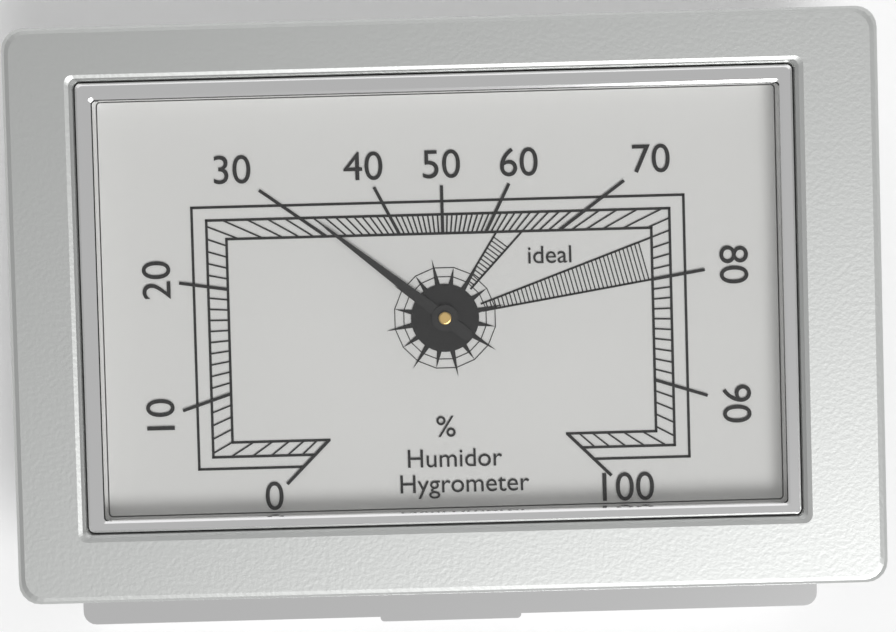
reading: 31 %
